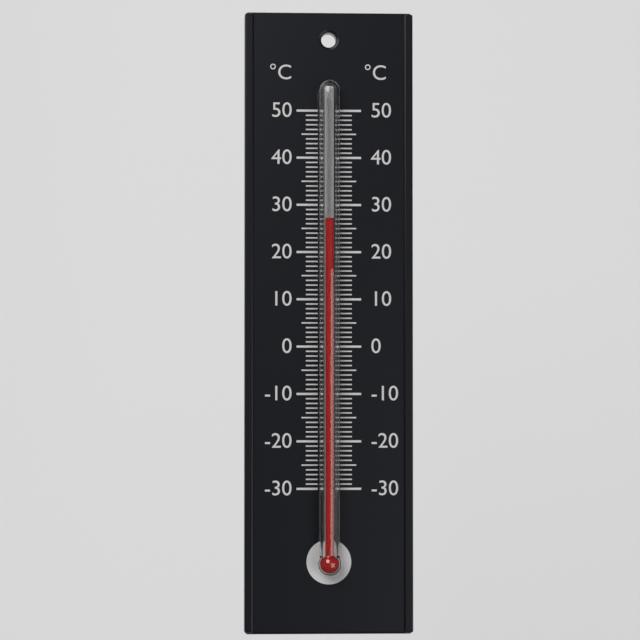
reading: 27 °C
